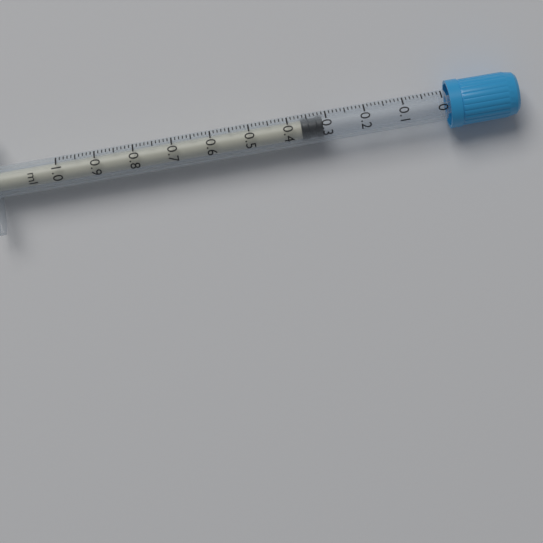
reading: 0.31 ml
